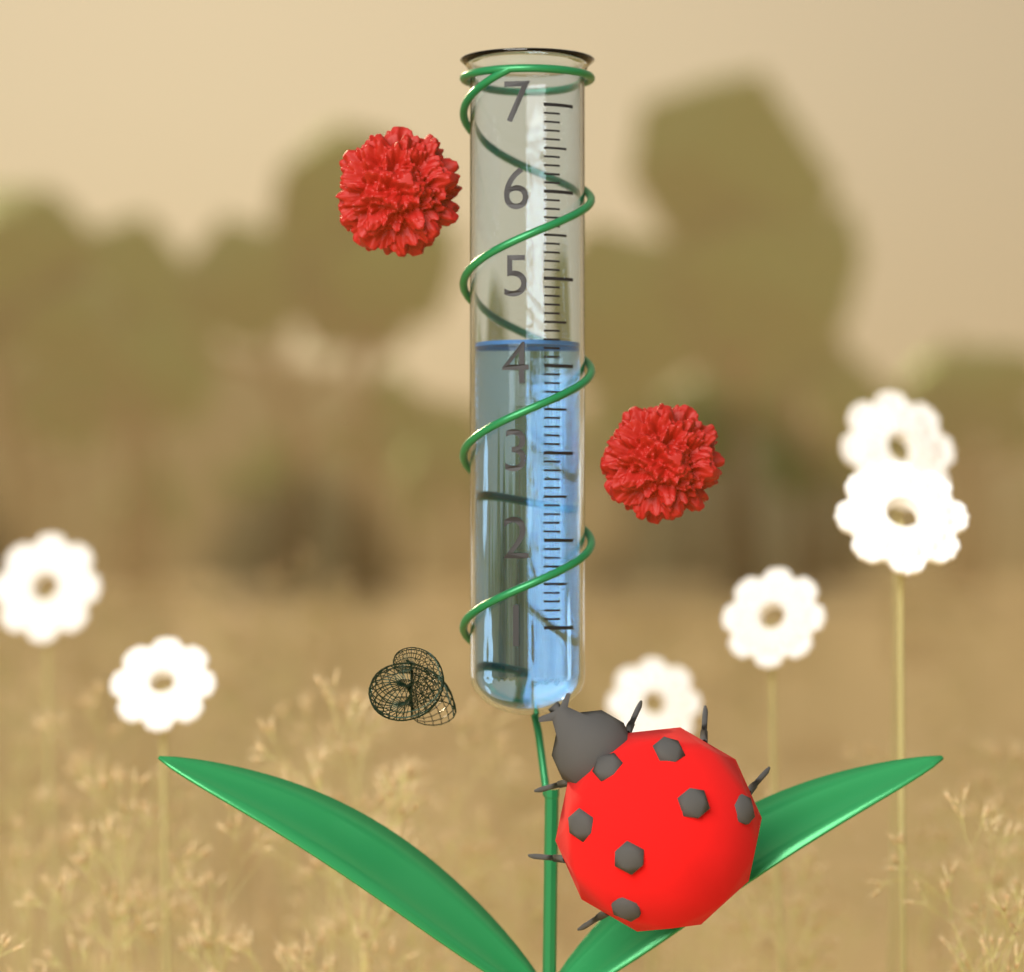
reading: 4.3 (no unit)
